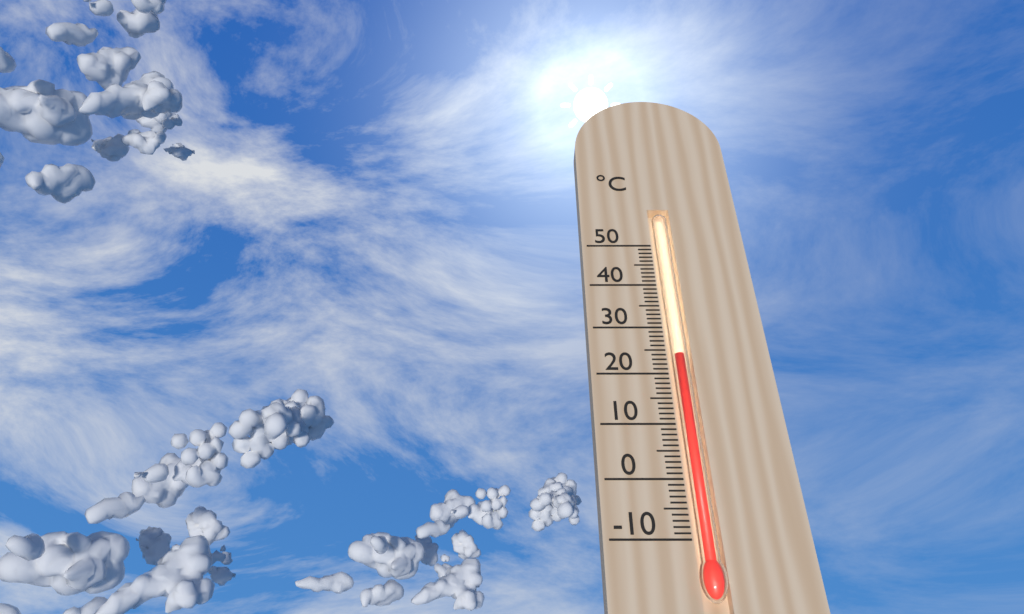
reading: 24 °C
